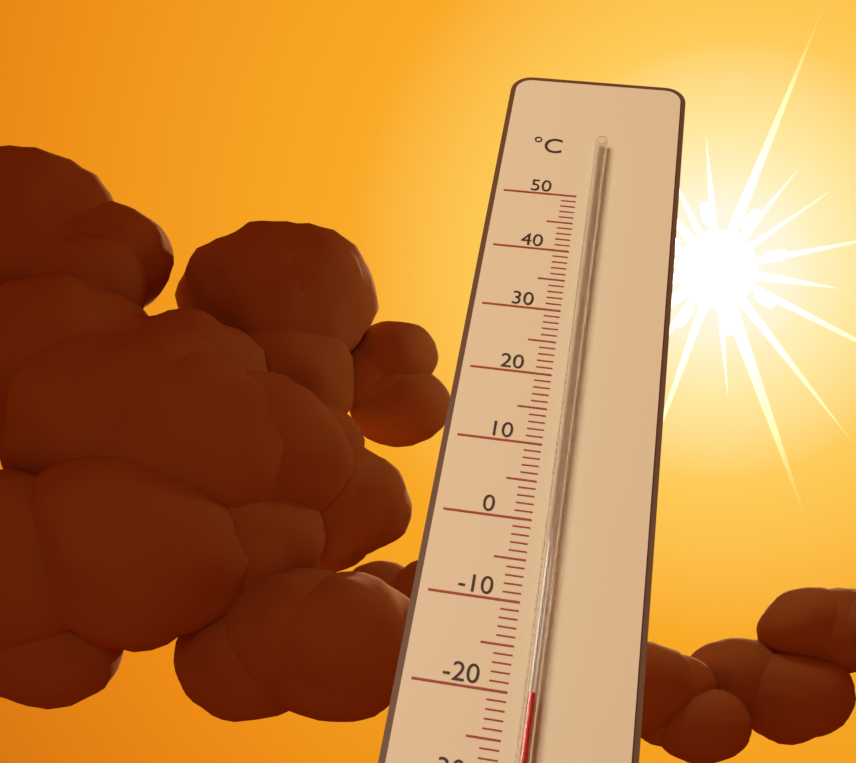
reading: -20 °C
